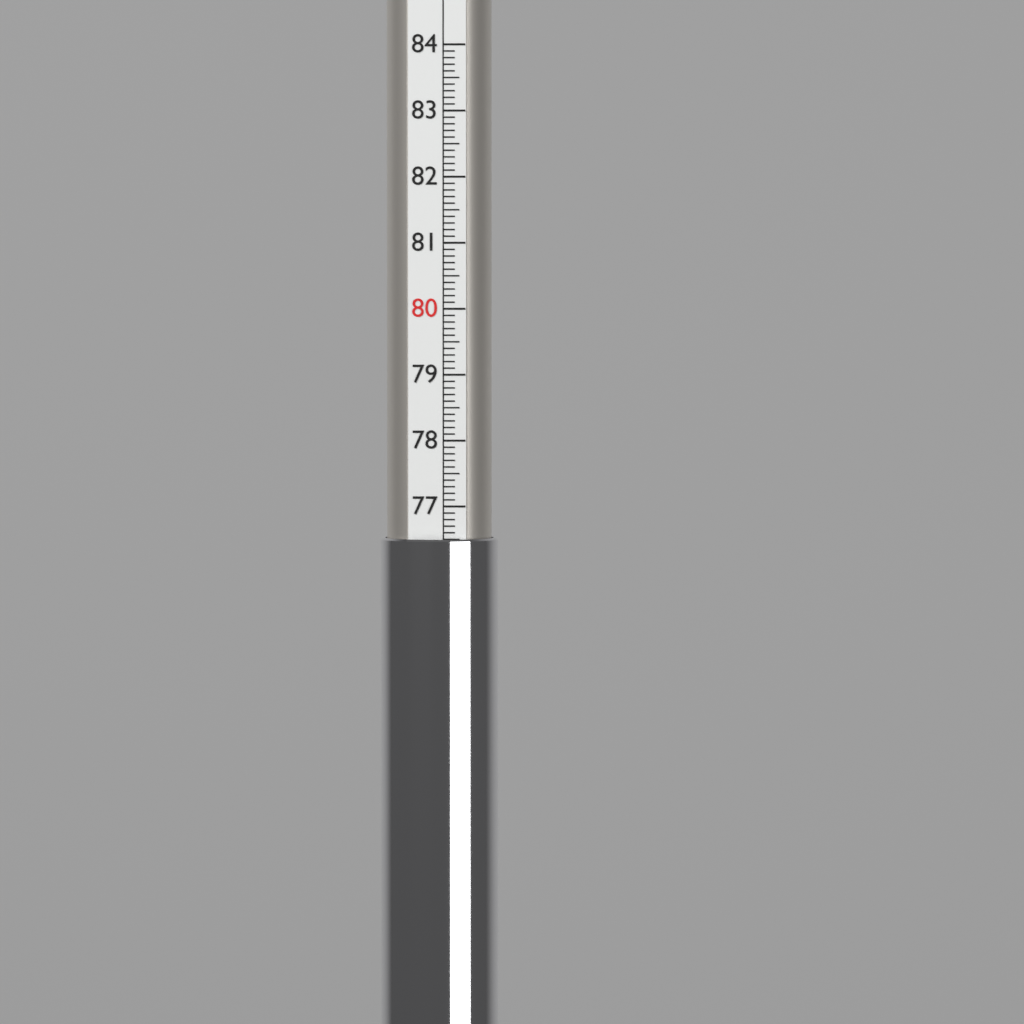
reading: 76.5 (no unit)
